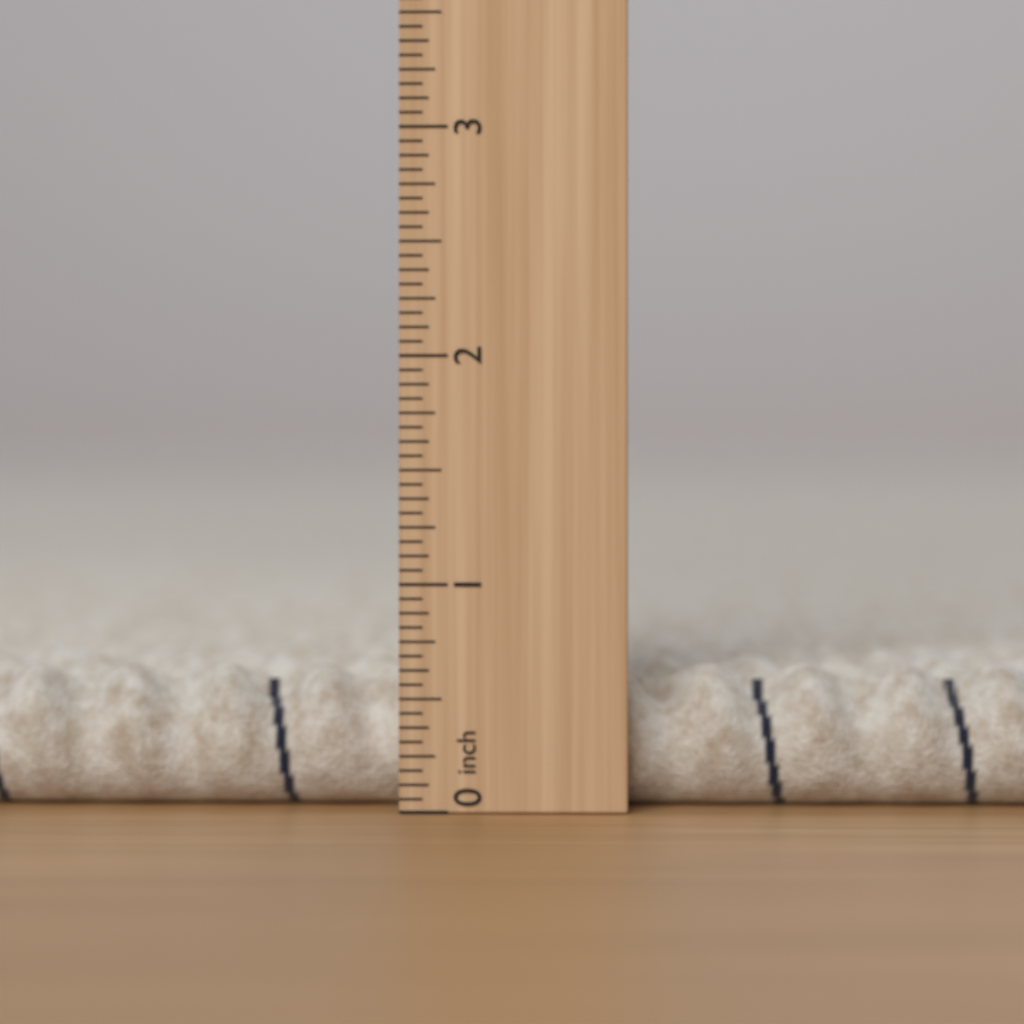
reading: 0.6250 in
